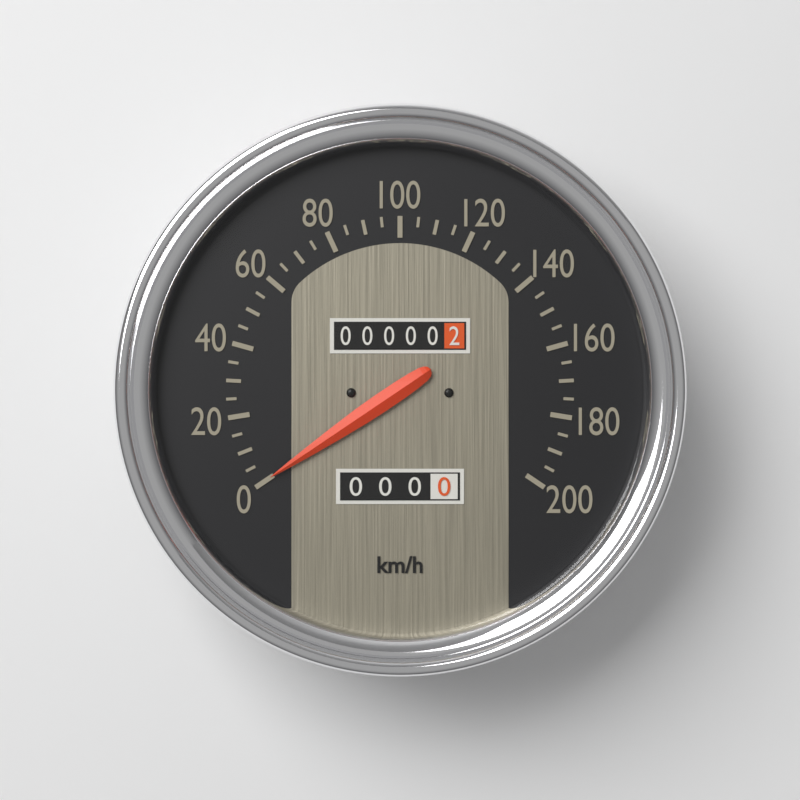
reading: 0 km/h
